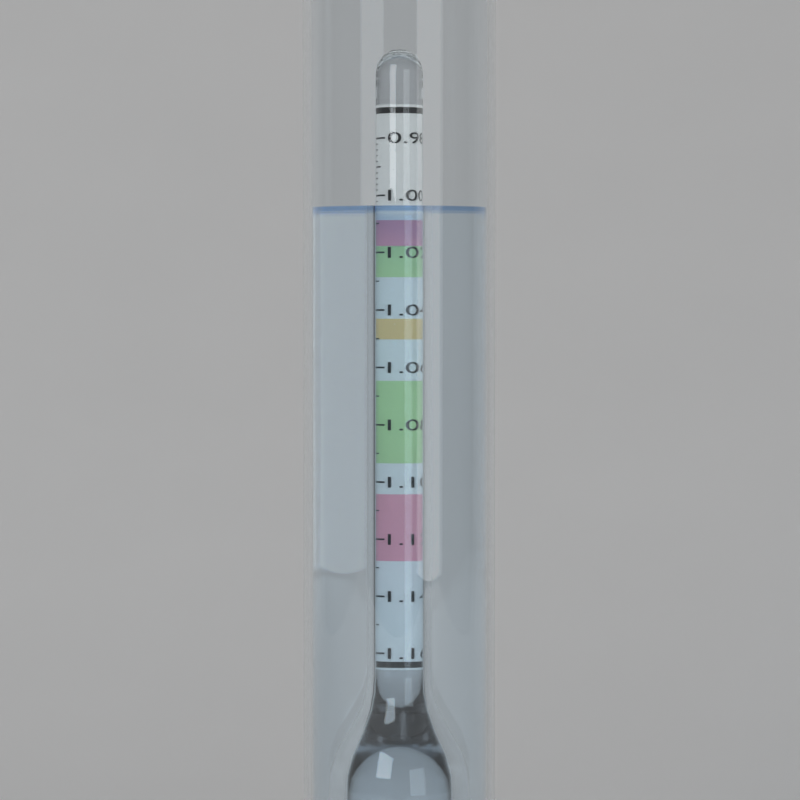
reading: 1.004 (no unit)
